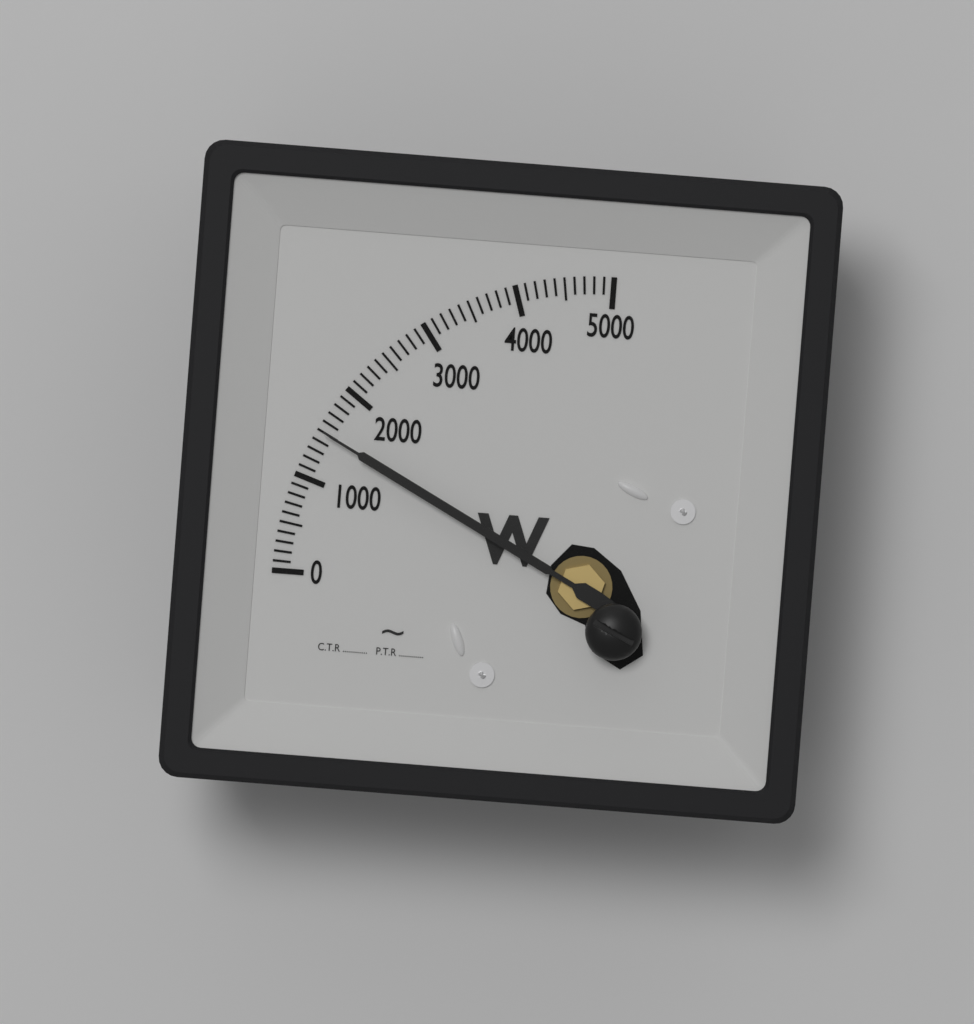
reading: 1500 W
